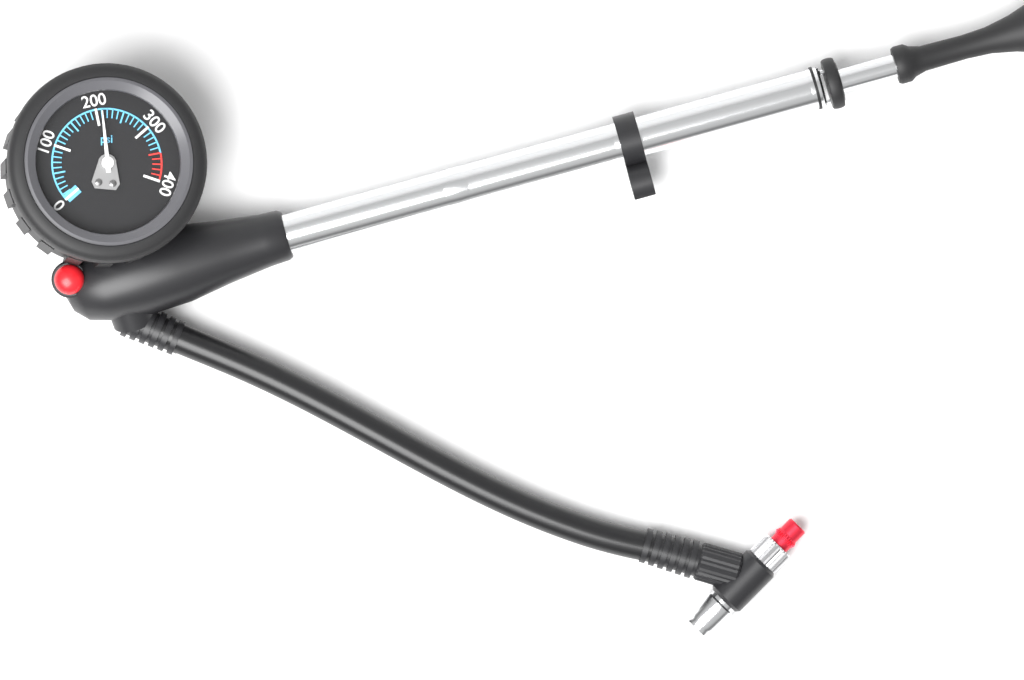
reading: 210 psi
